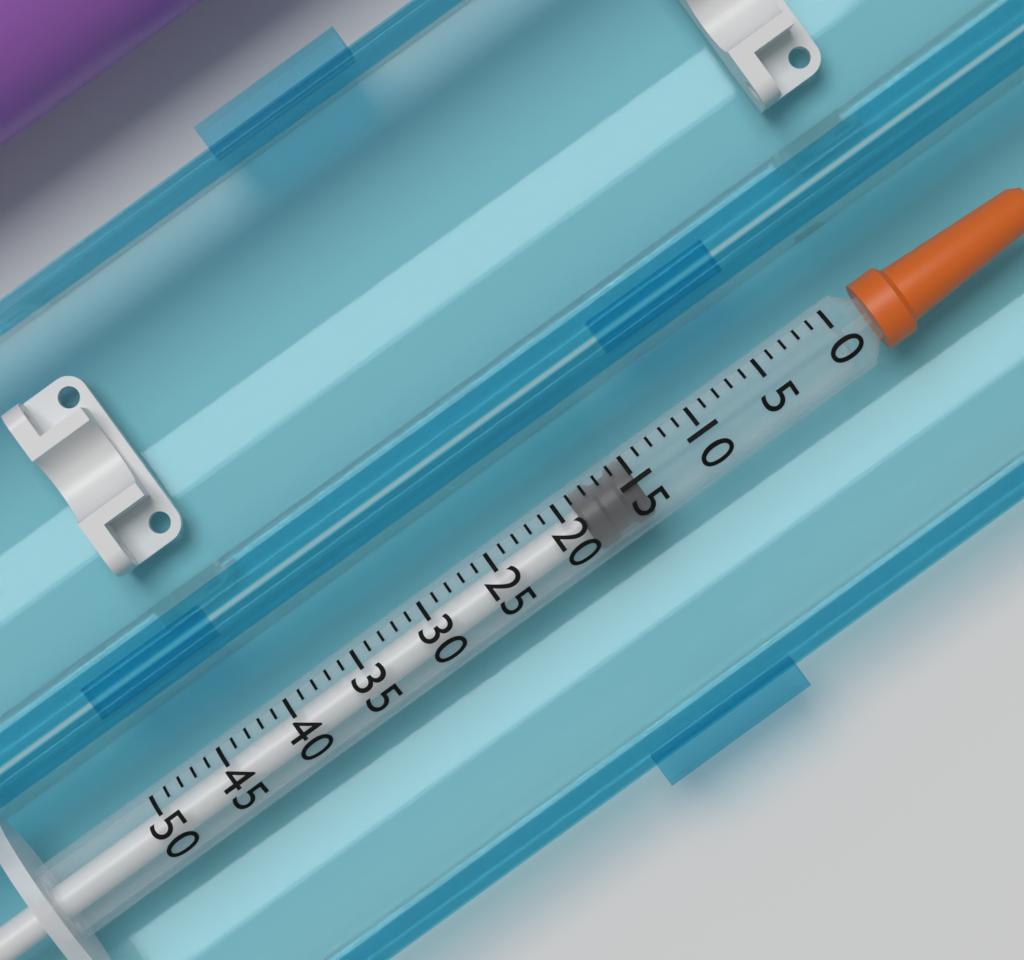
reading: 15 (no unit)
